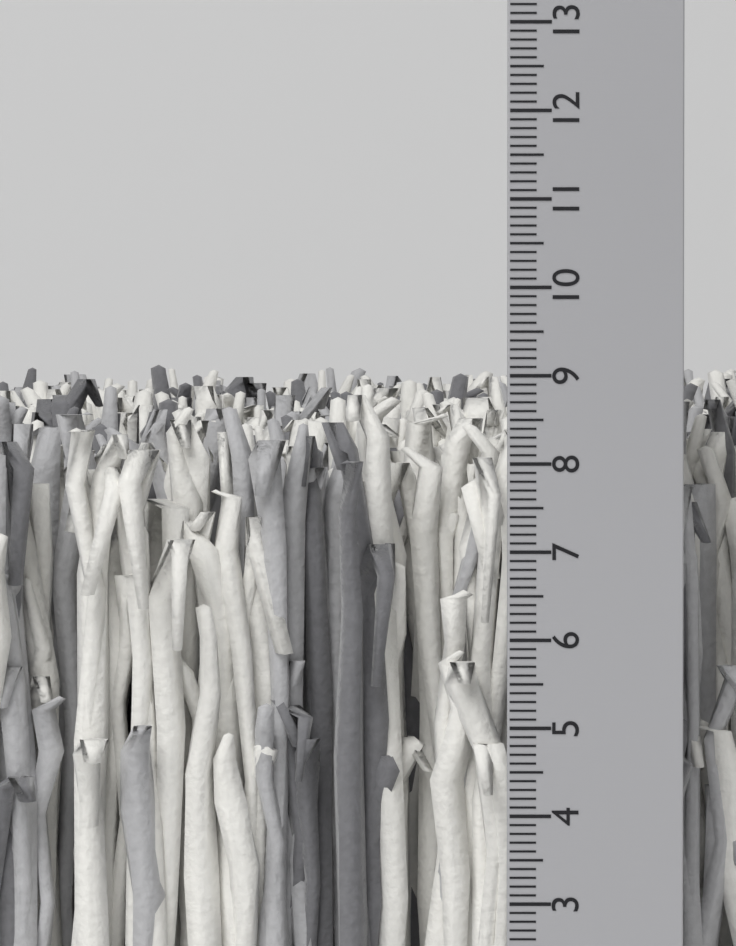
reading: 9.0 cm
